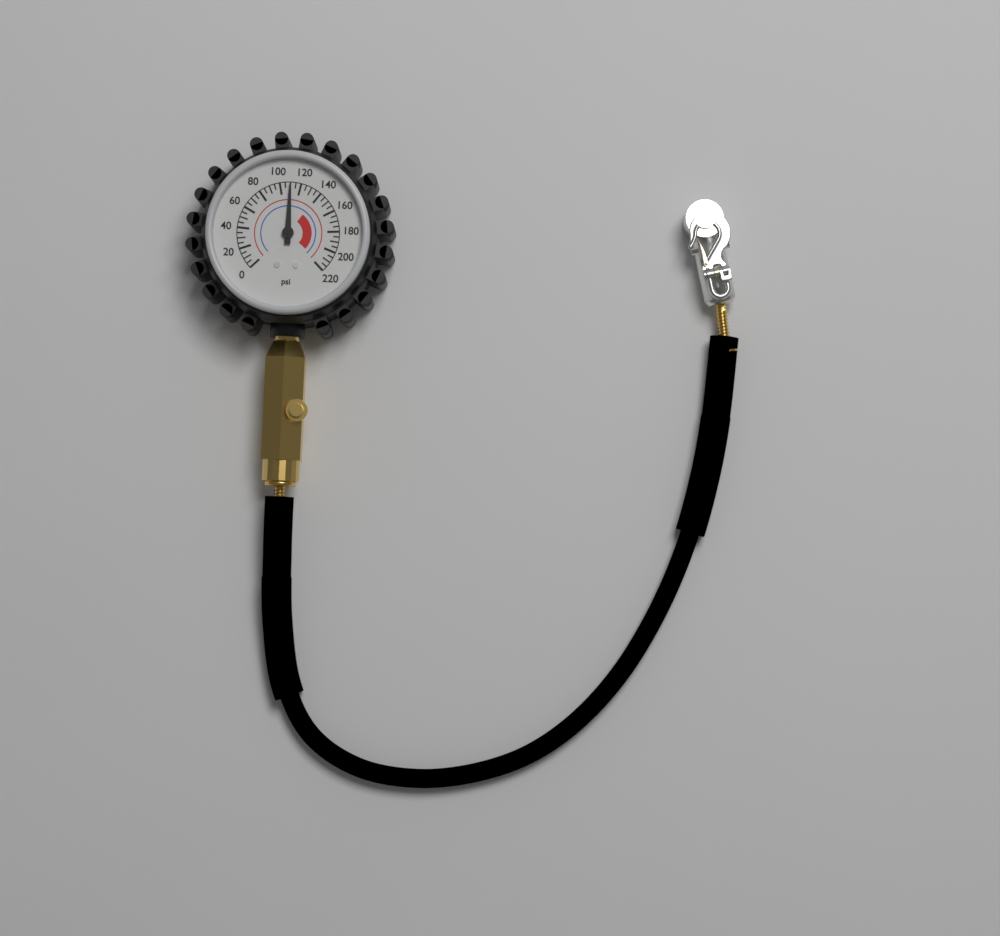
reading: 110 psi
